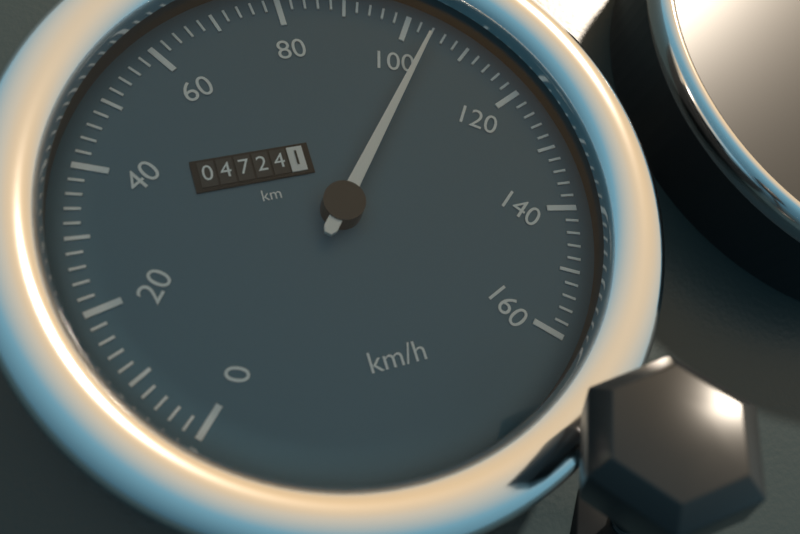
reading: 104 km/h
